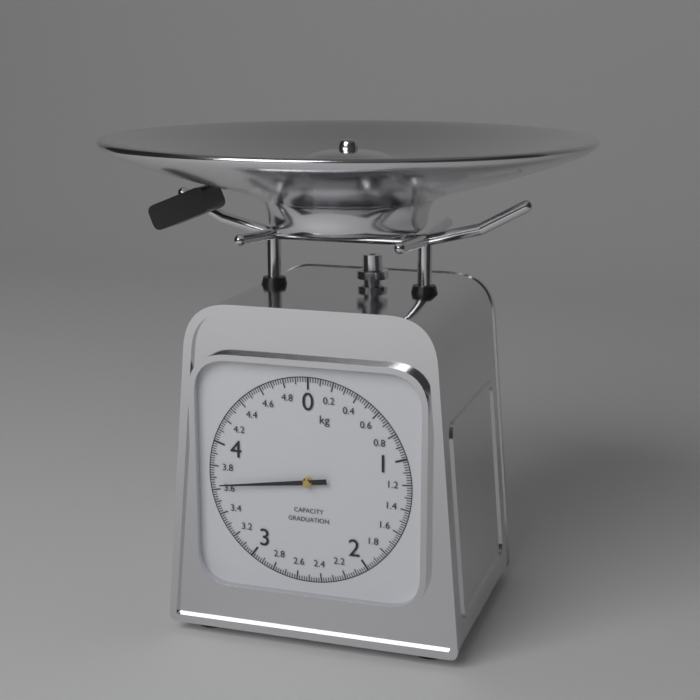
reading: 3.64 kg
